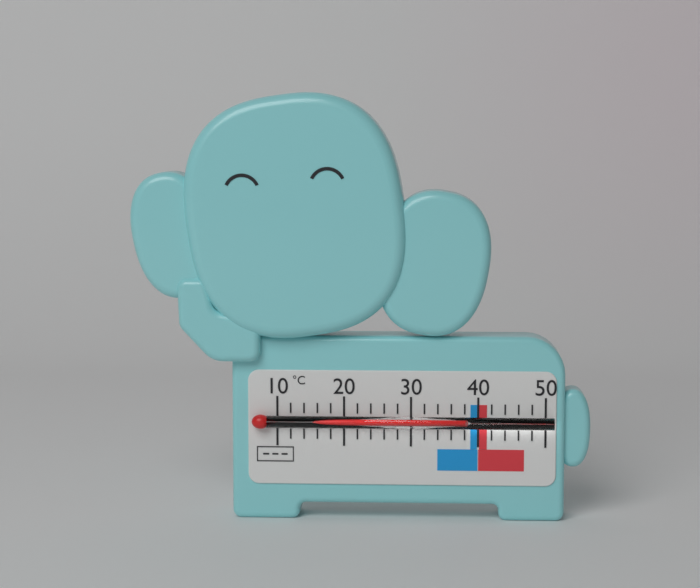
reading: 38 °C
